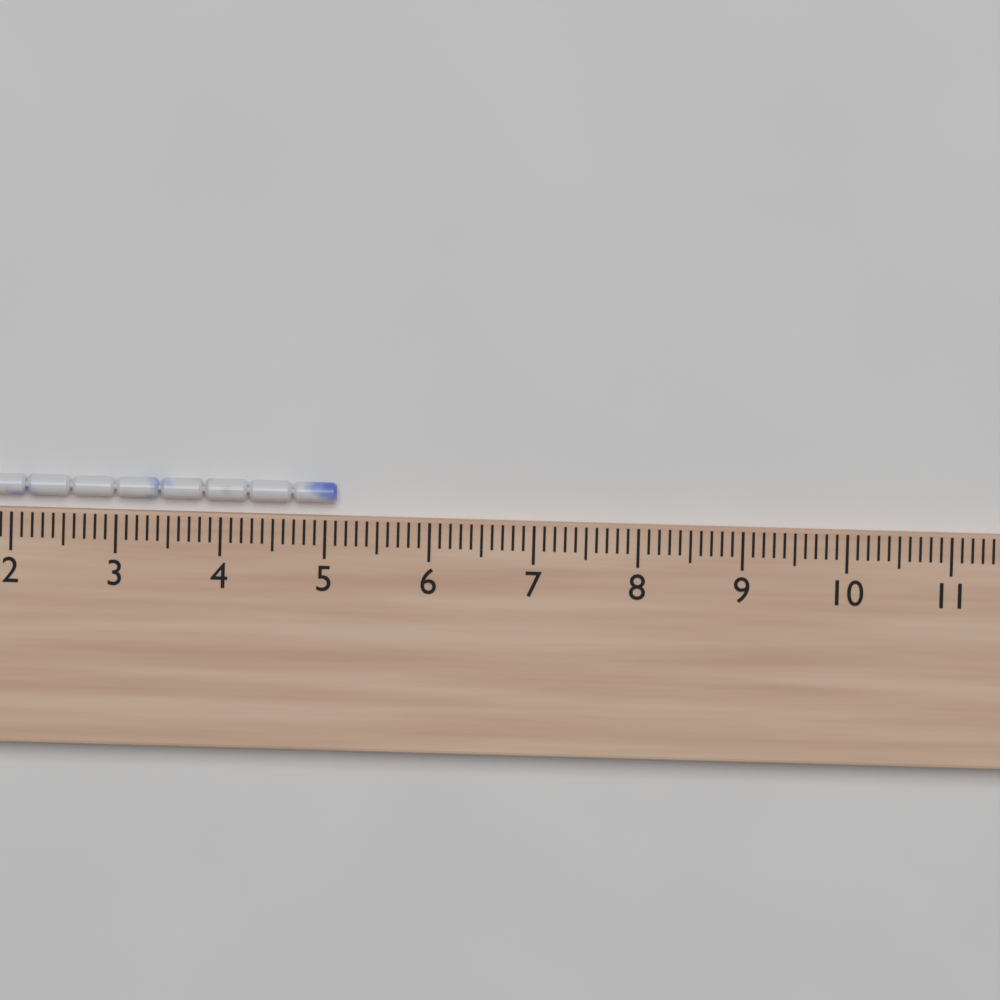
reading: 5.1 cm
